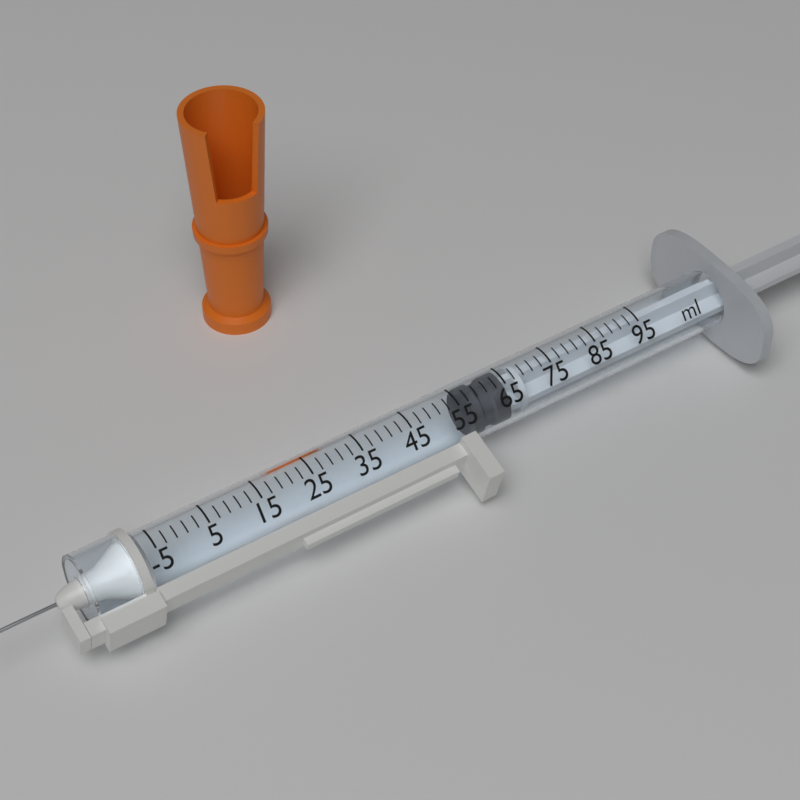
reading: 57 ml
